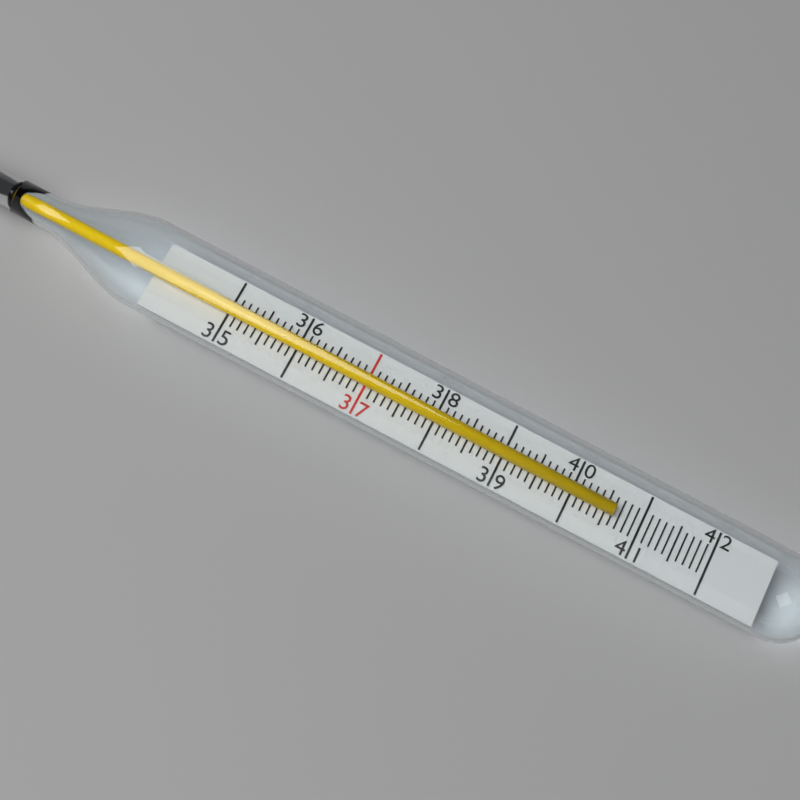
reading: 40.6 (no unit)
